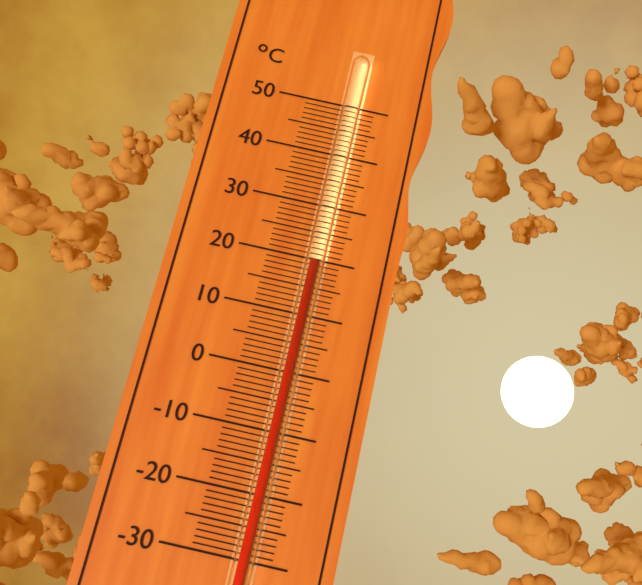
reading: 19 °C
